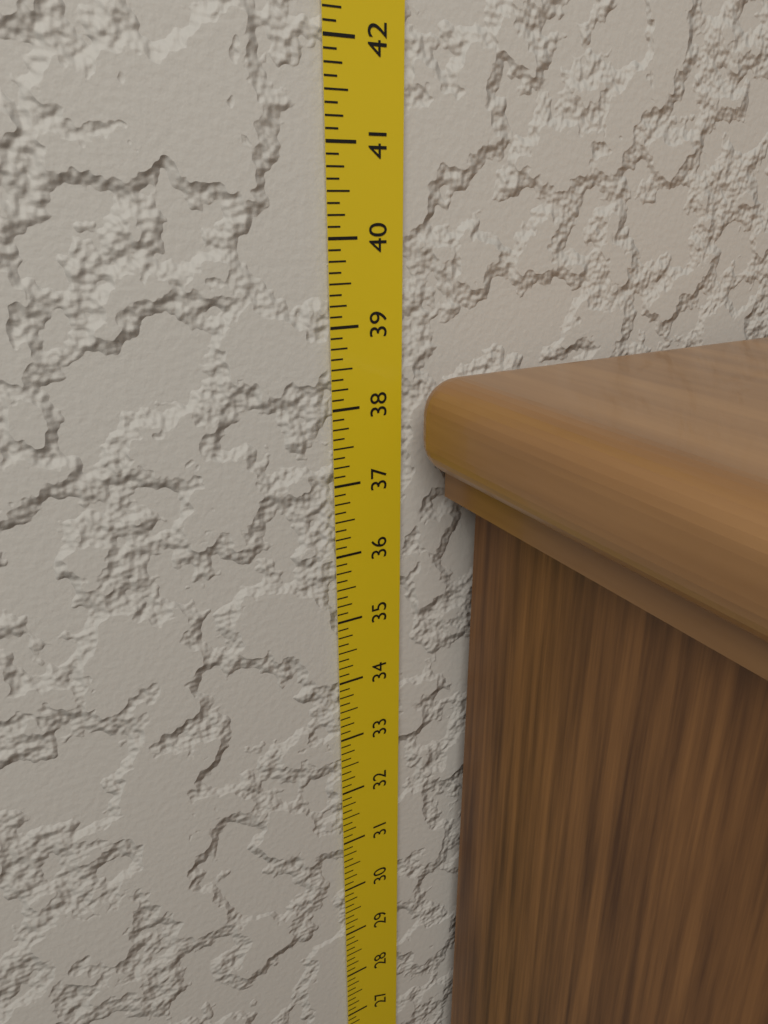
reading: 38.375 in
